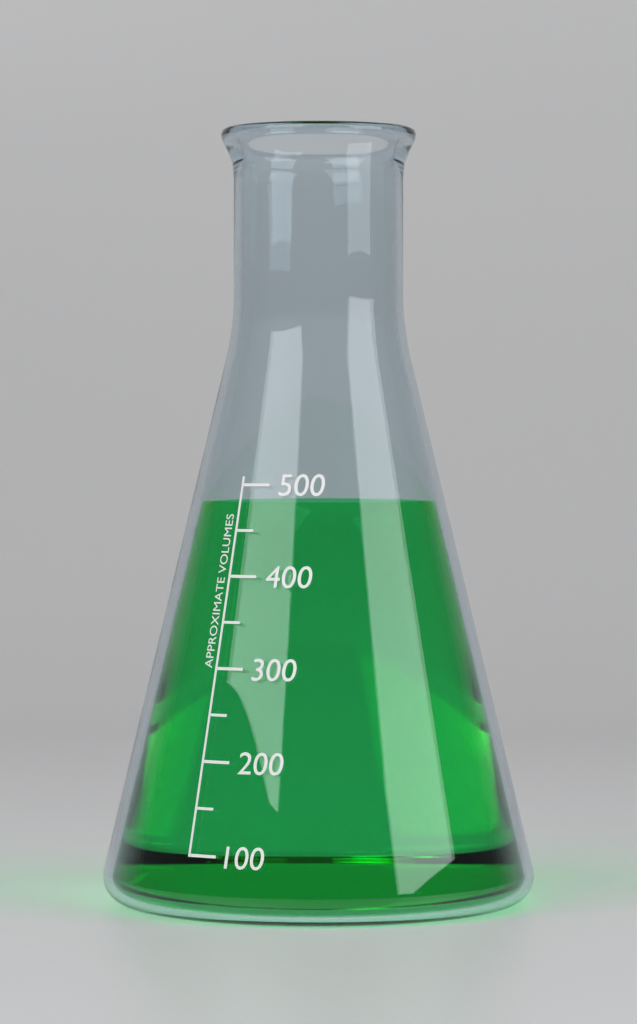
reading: 480 (no unit)
